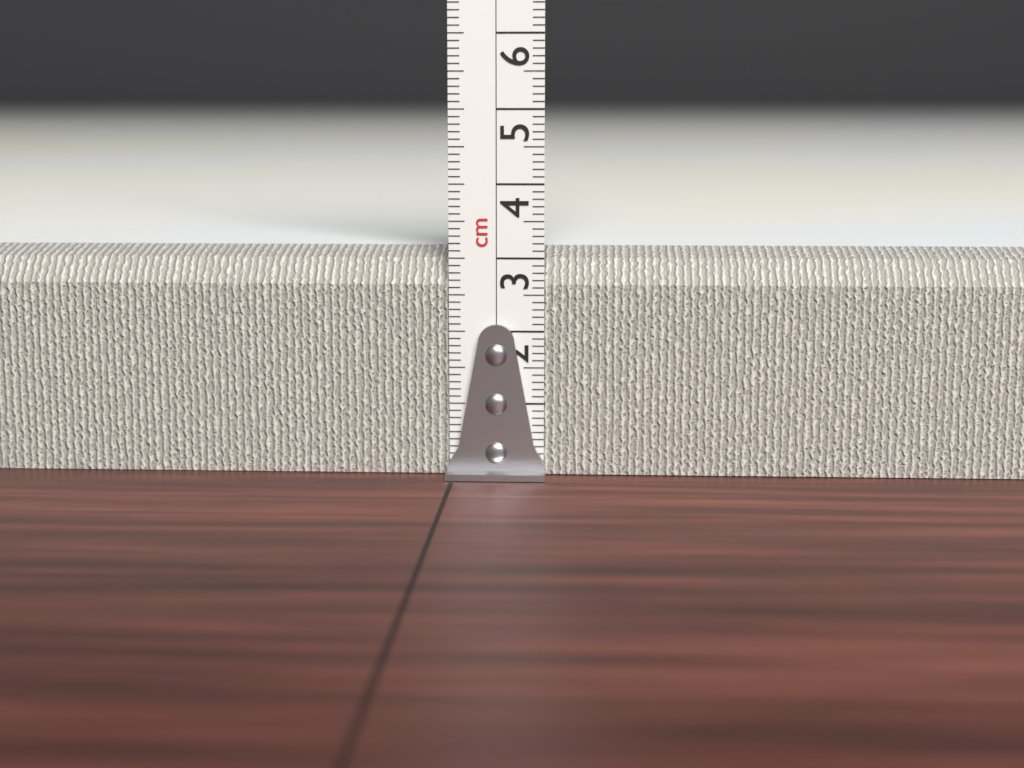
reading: 3.1 cm
